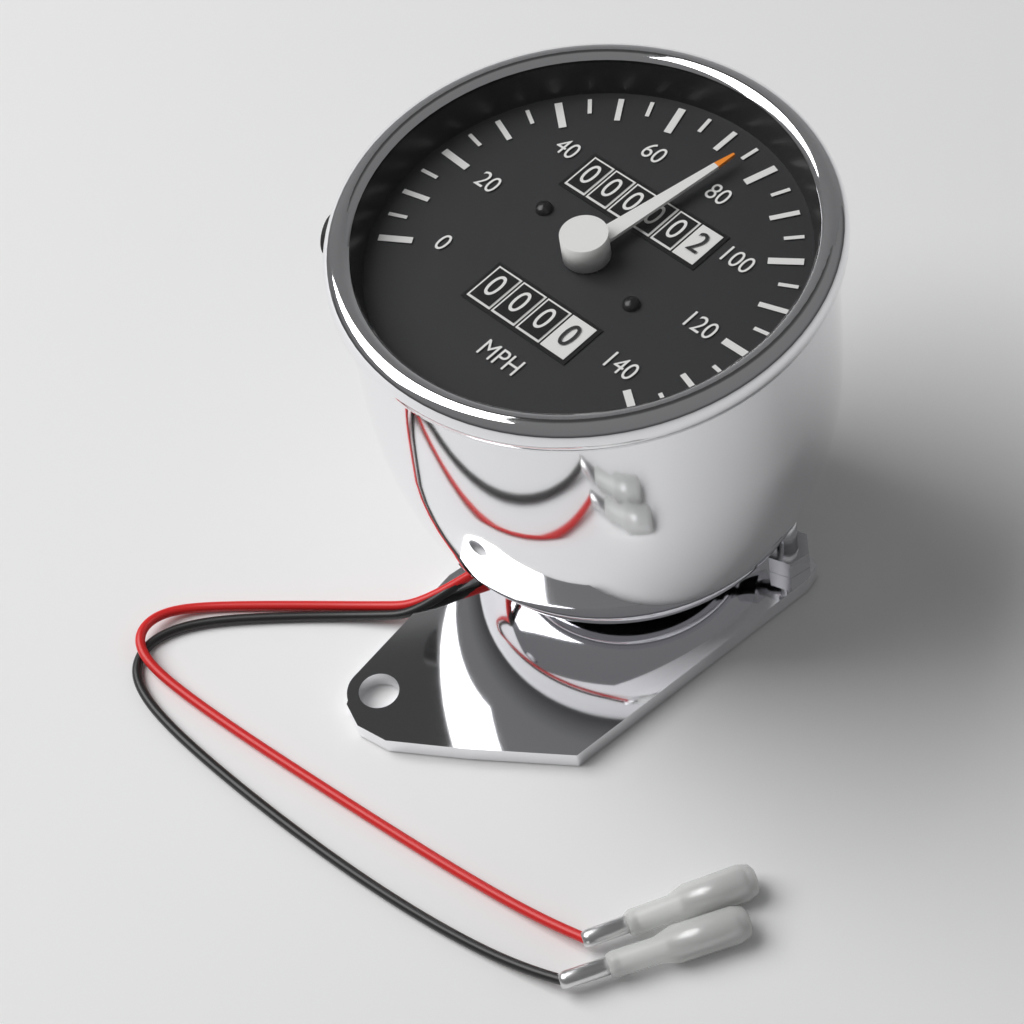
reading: 75 mph
